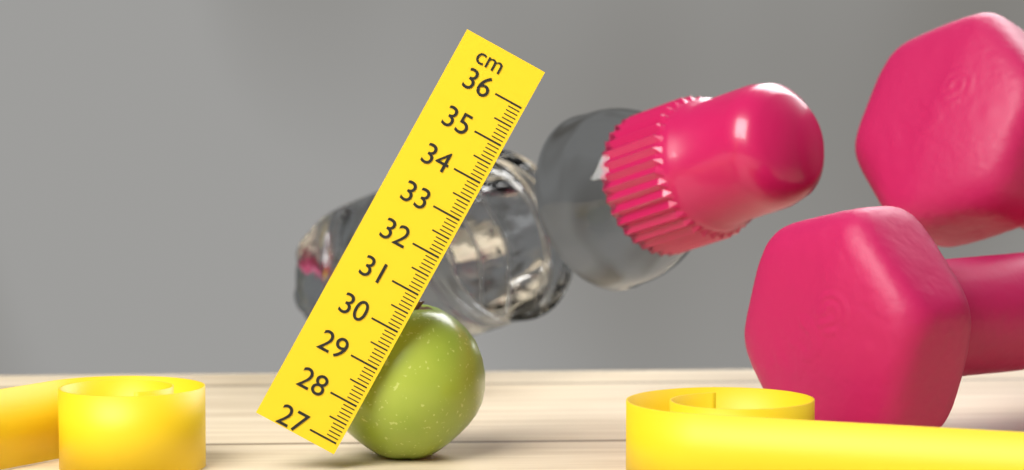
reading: 30.8 cm
